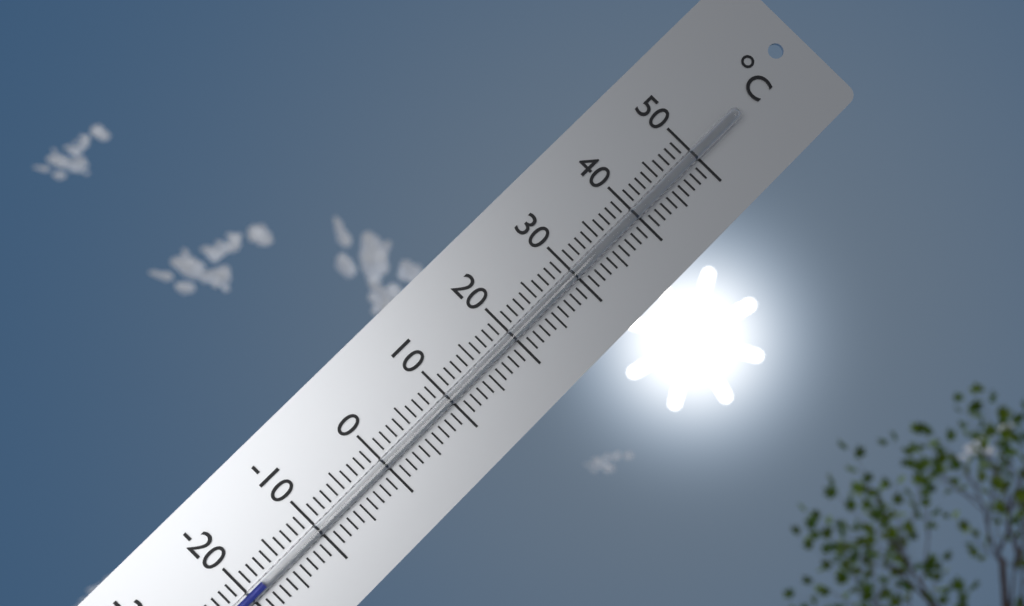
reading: -18 °C
